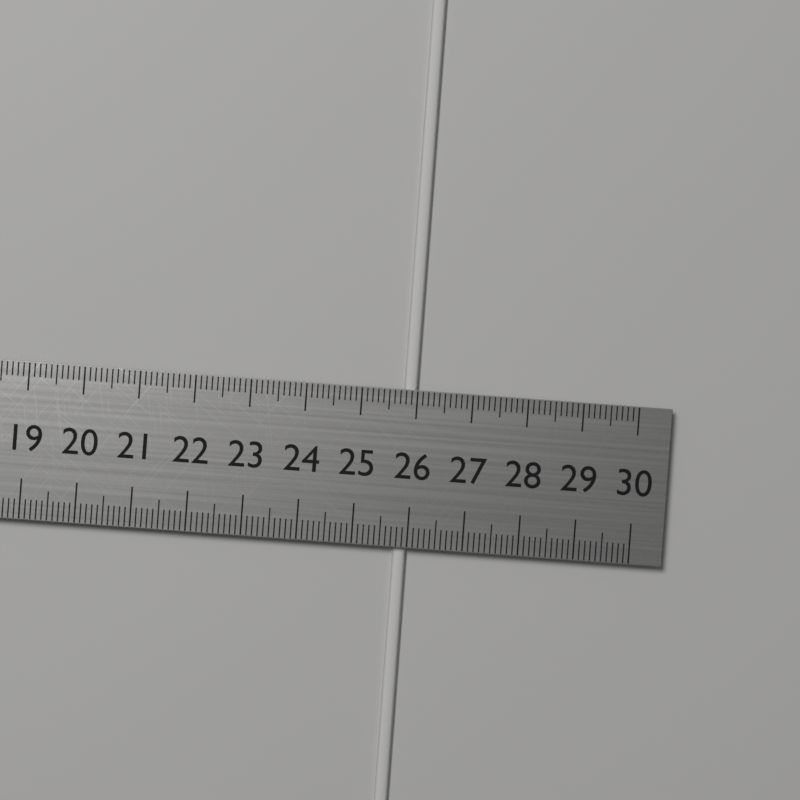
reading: 26.0 cm
